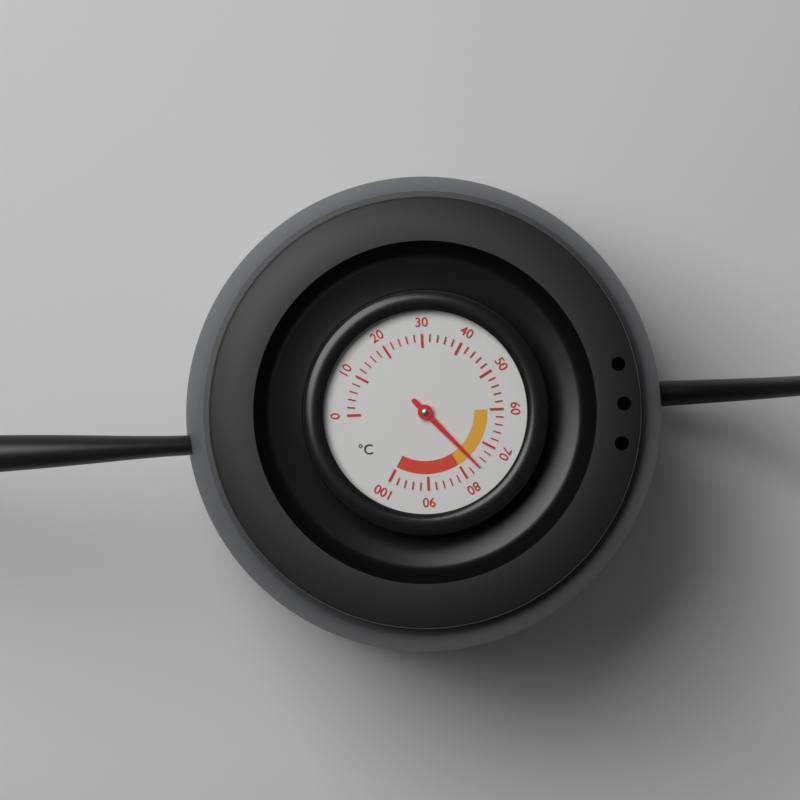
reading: 76 °C
